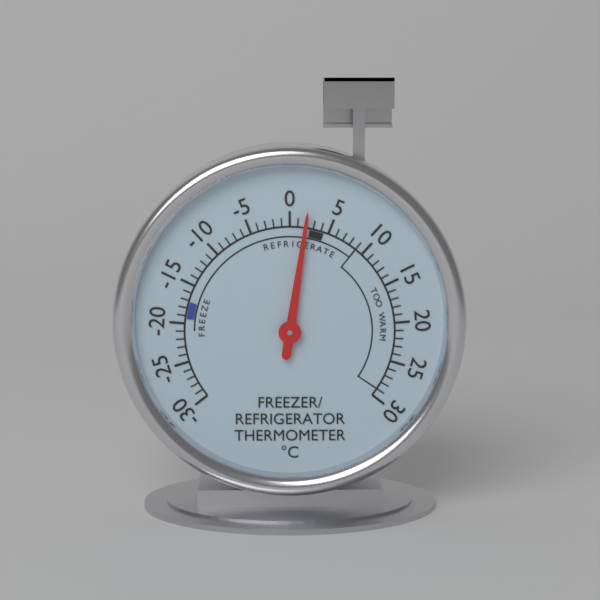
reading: 2 °C
